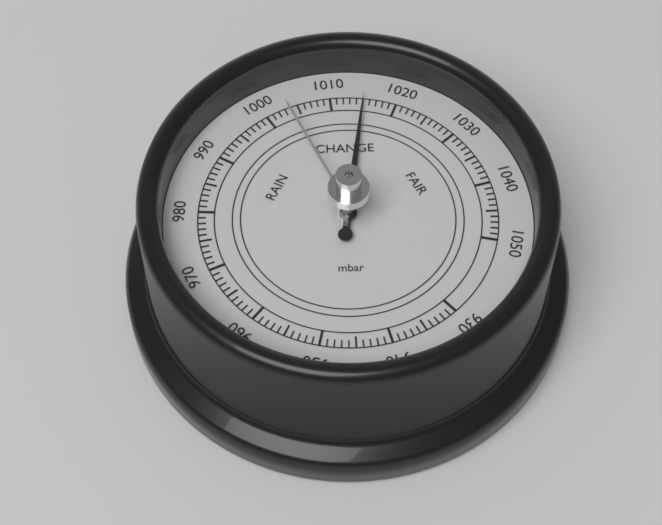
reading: 1015 mbar
